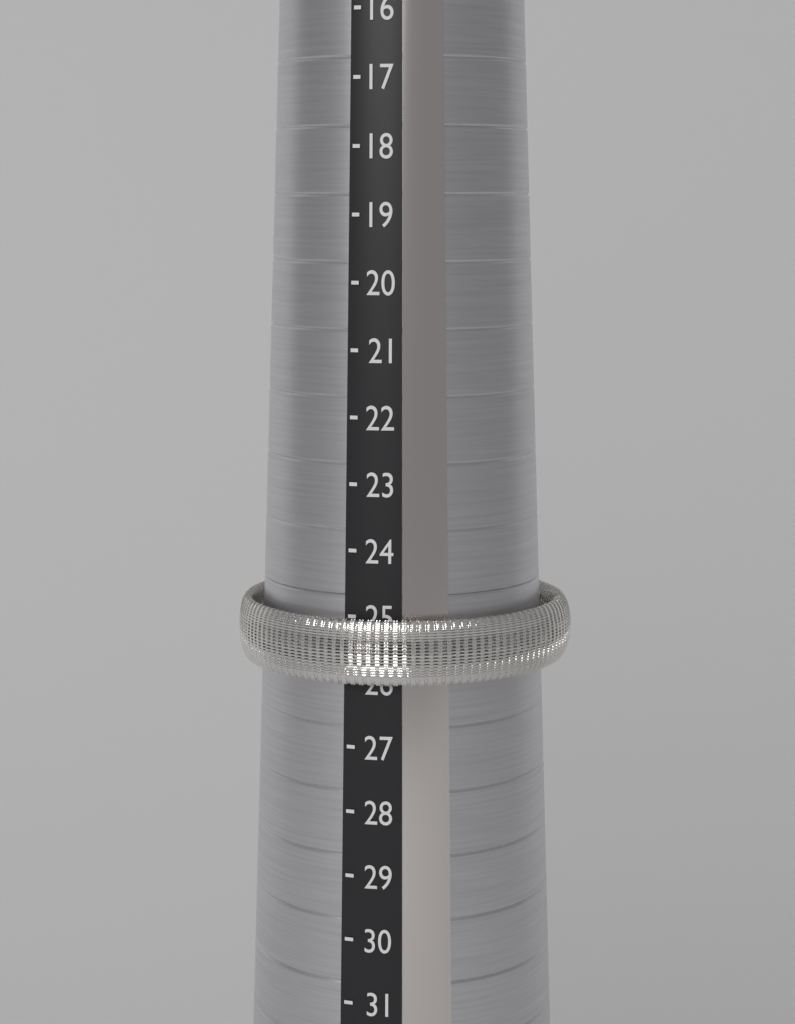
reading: 26 (no unit)
